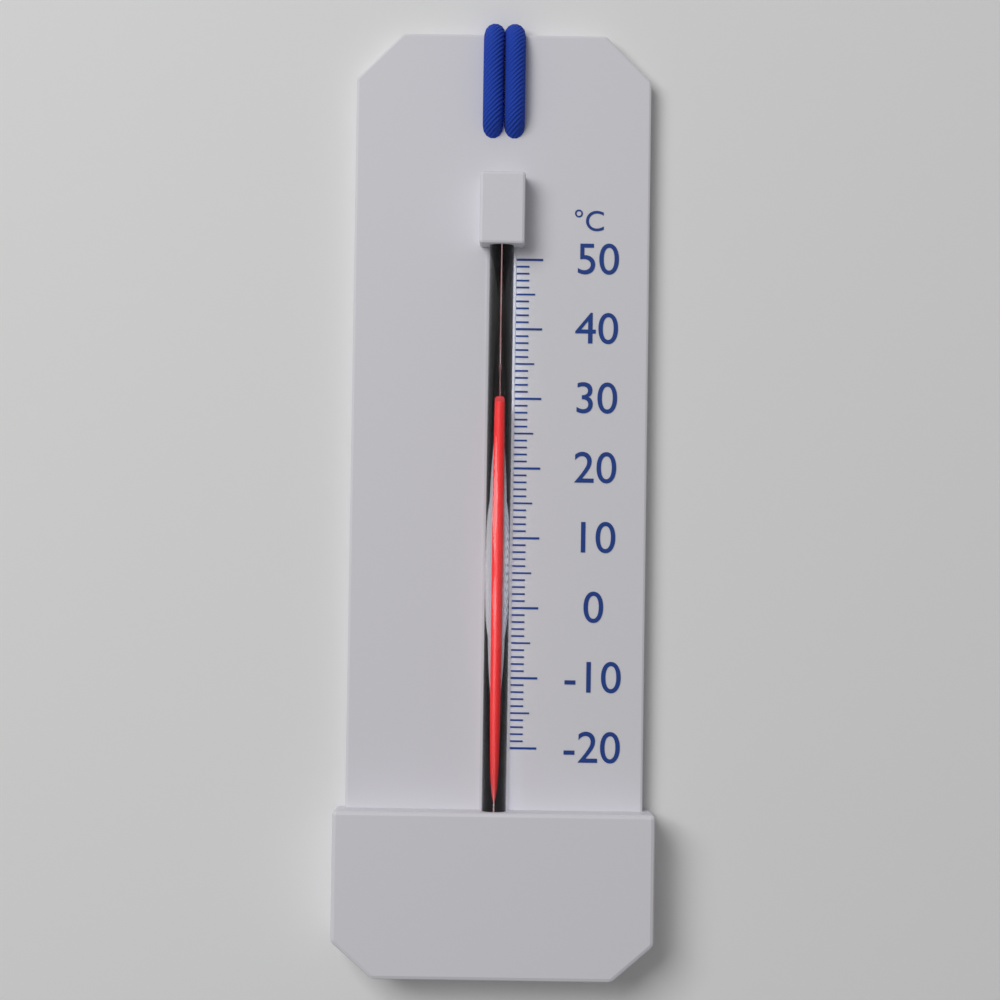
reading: 29 °C
